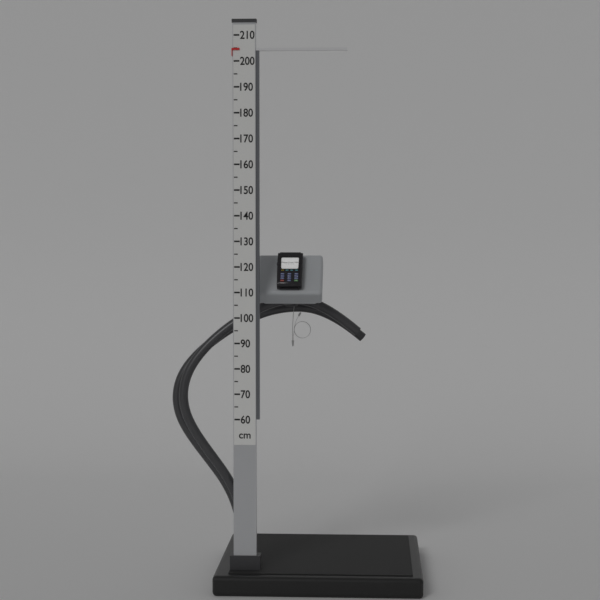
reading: 205 cm
